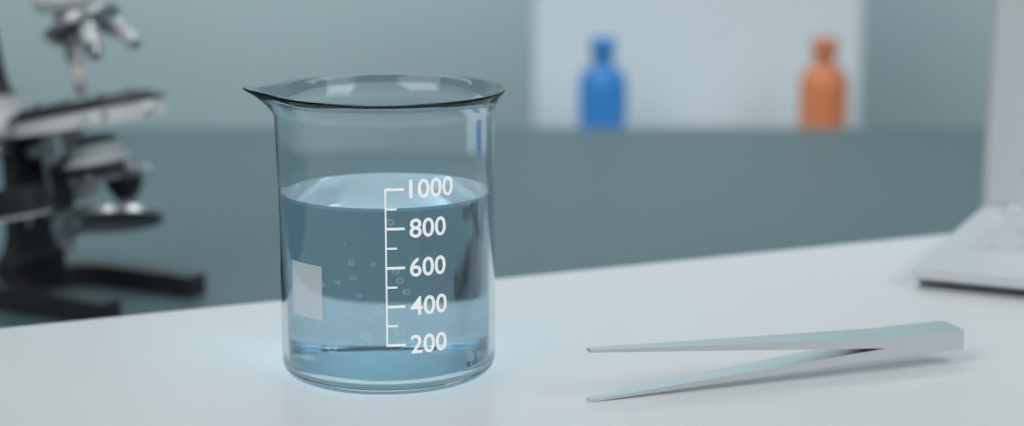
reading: 900 (no unit)
